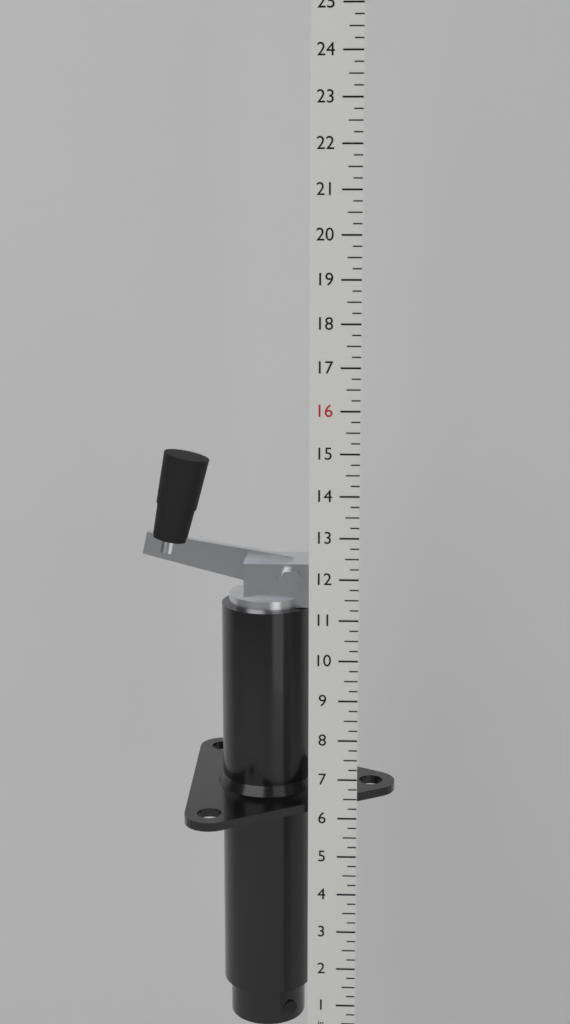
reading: 14.75 in
